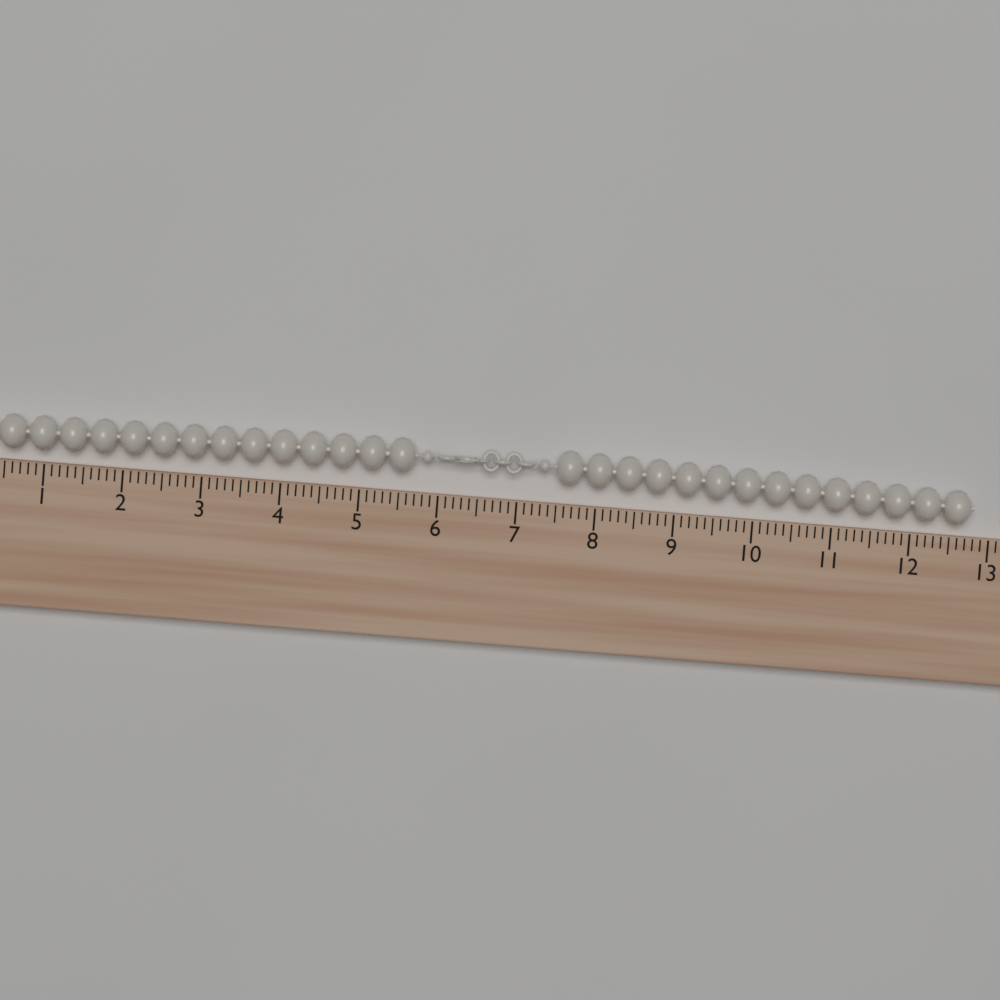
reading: 12.8 (no unit)
